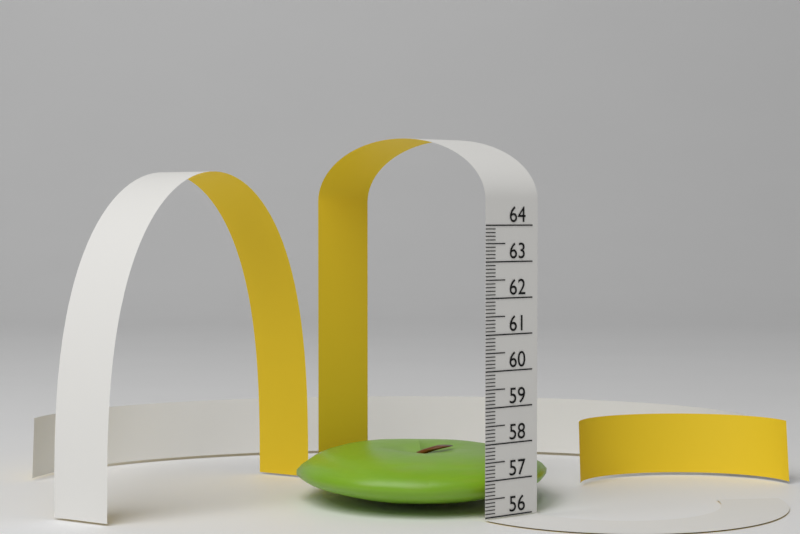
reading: 57.5 (no unit)
